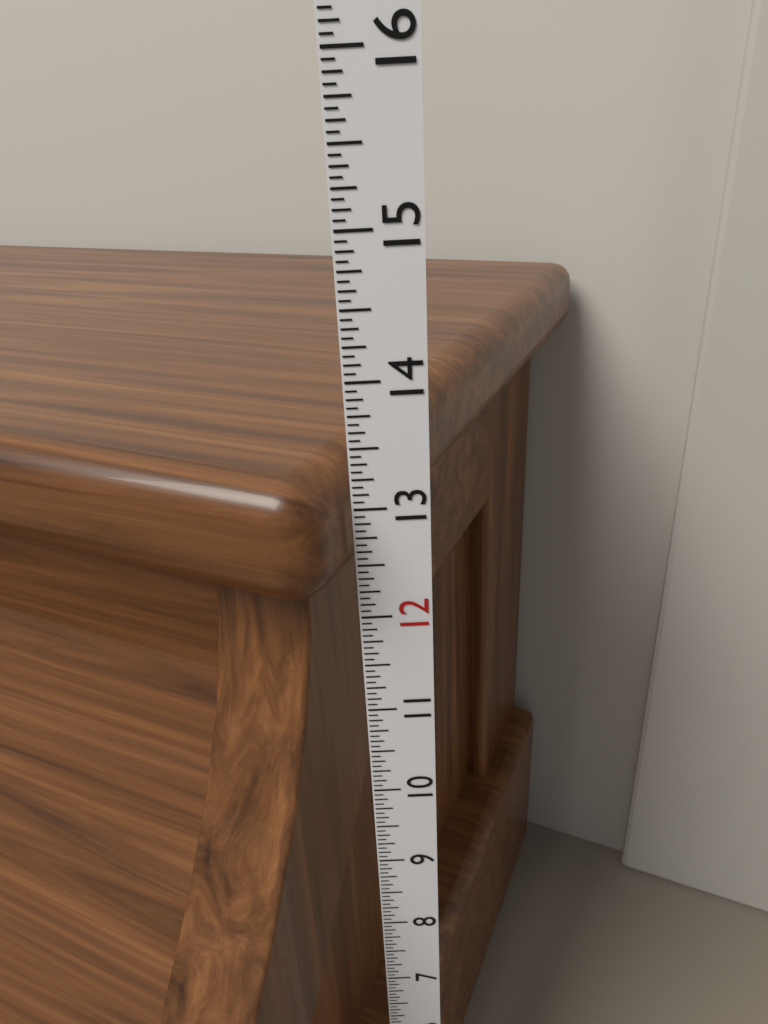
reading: 13.3750 in
